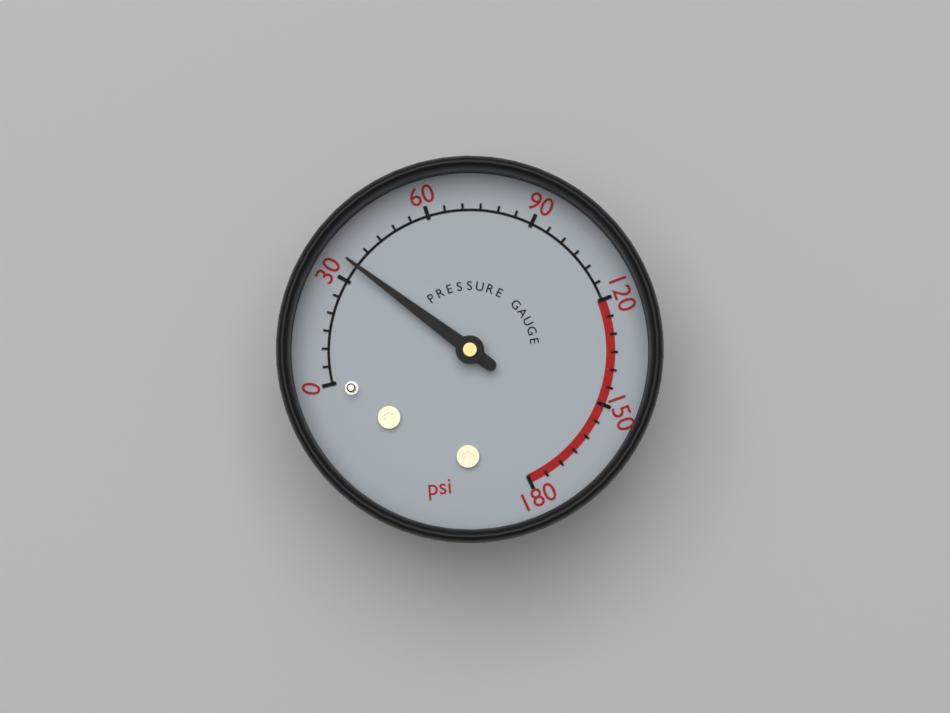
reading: 35 psi
